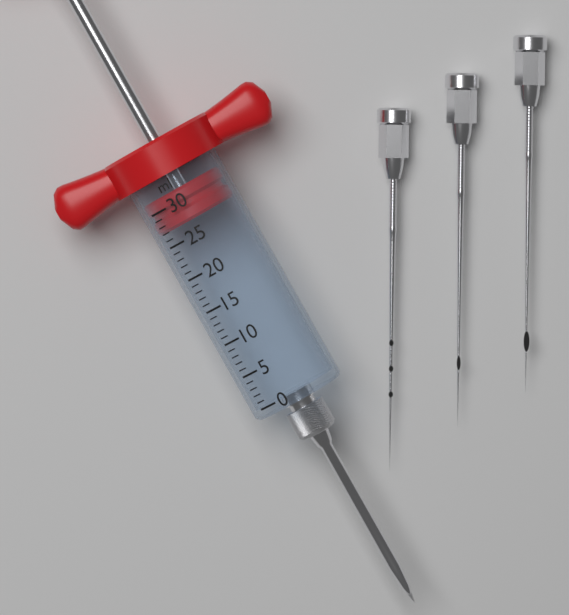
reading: 27 ml
